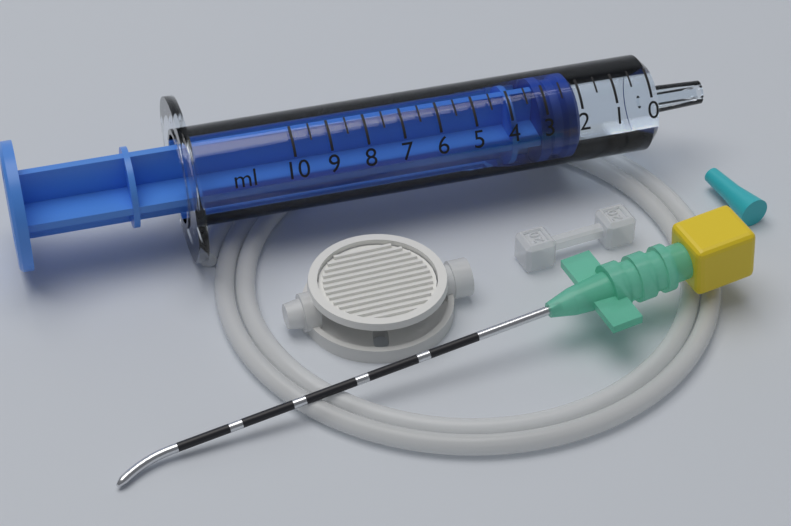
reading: 2.0 ml
